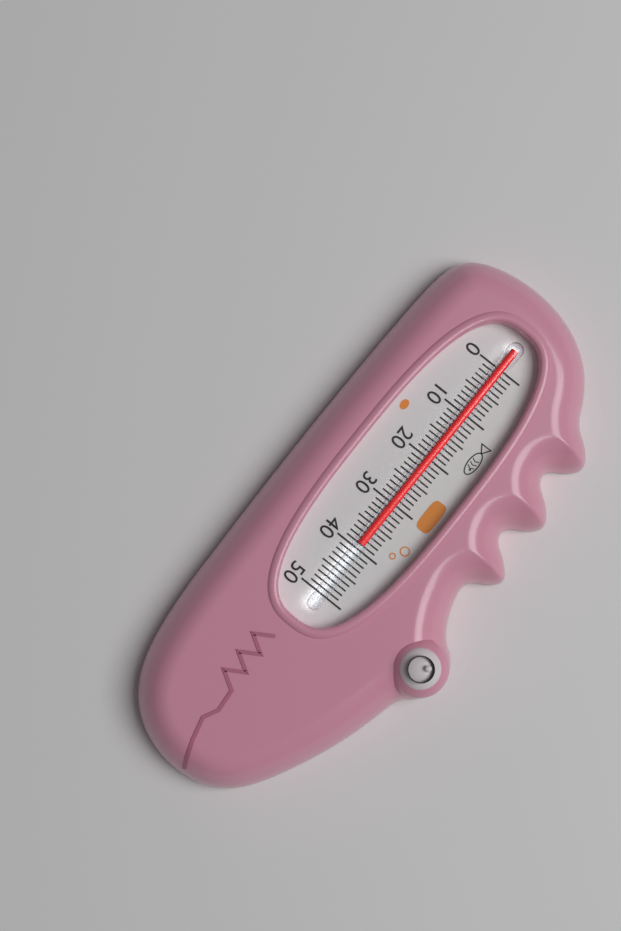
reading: 39 (no unit)
